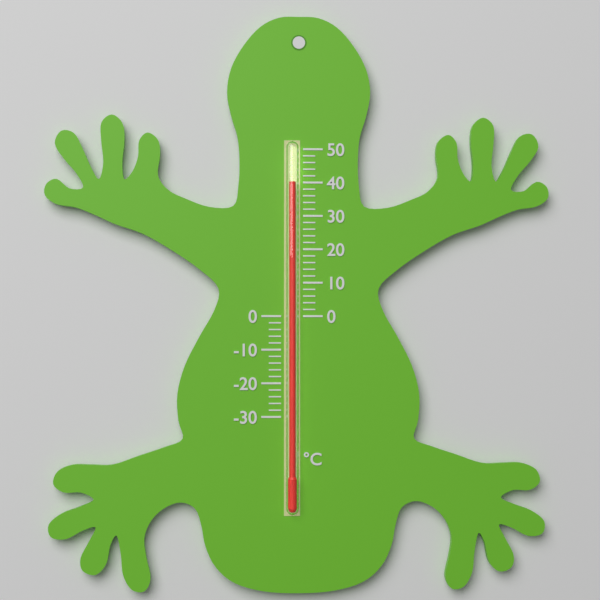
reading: 40 °C
